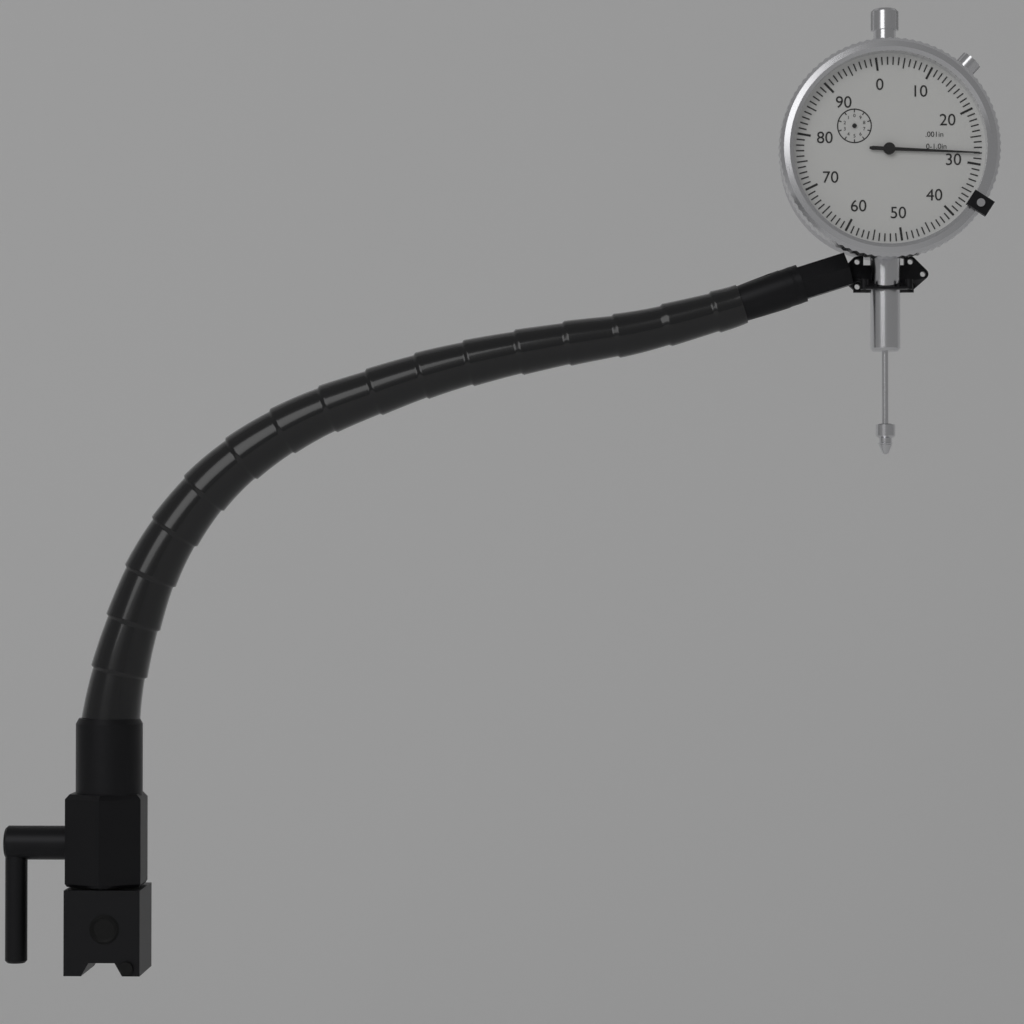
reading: 0.028 in
